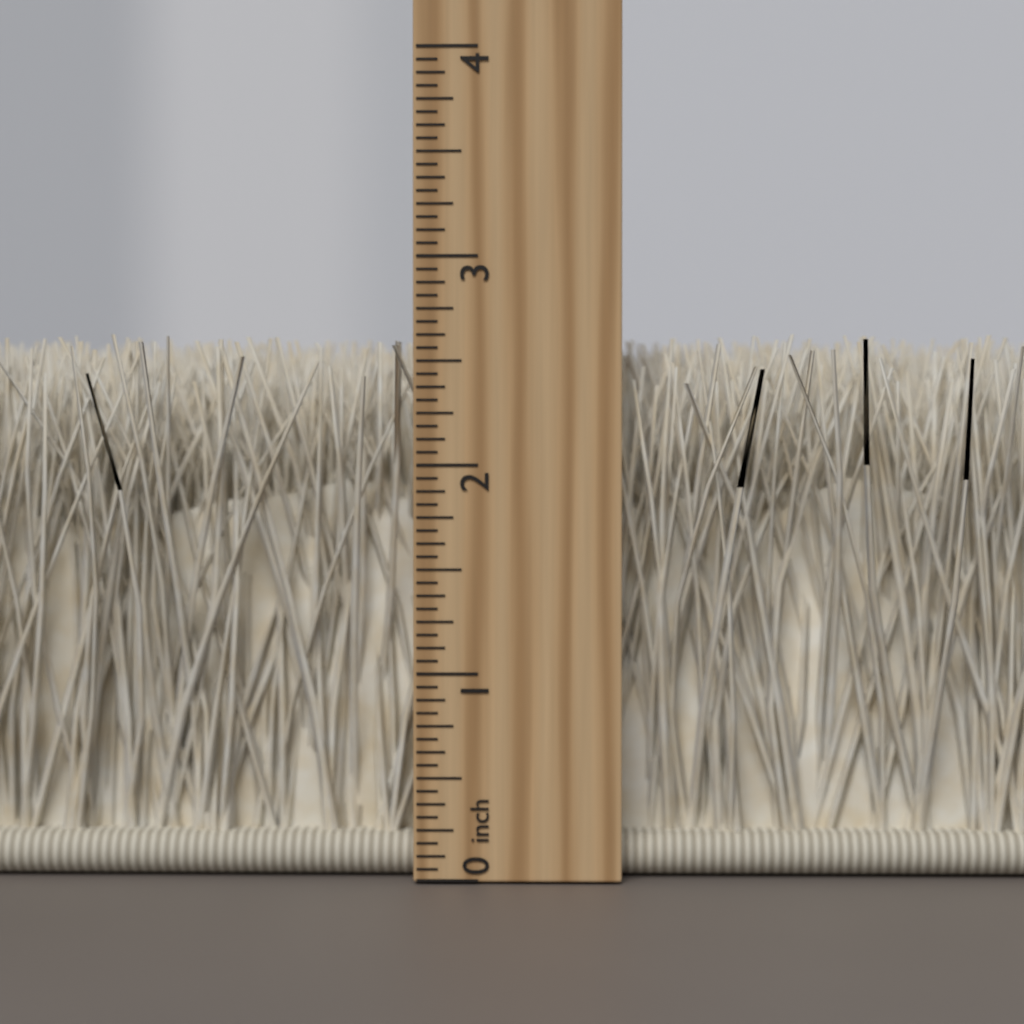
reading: 2.6250 inch
